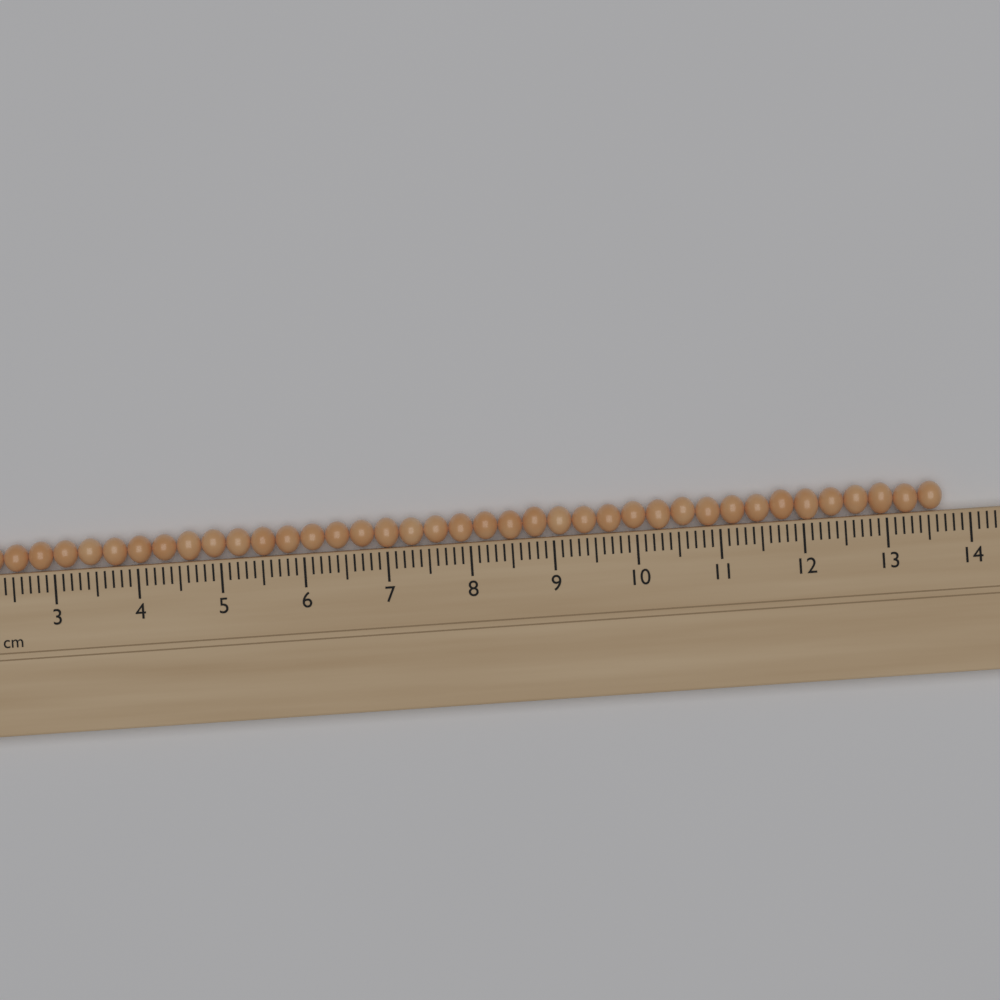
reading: 13.7 cm
